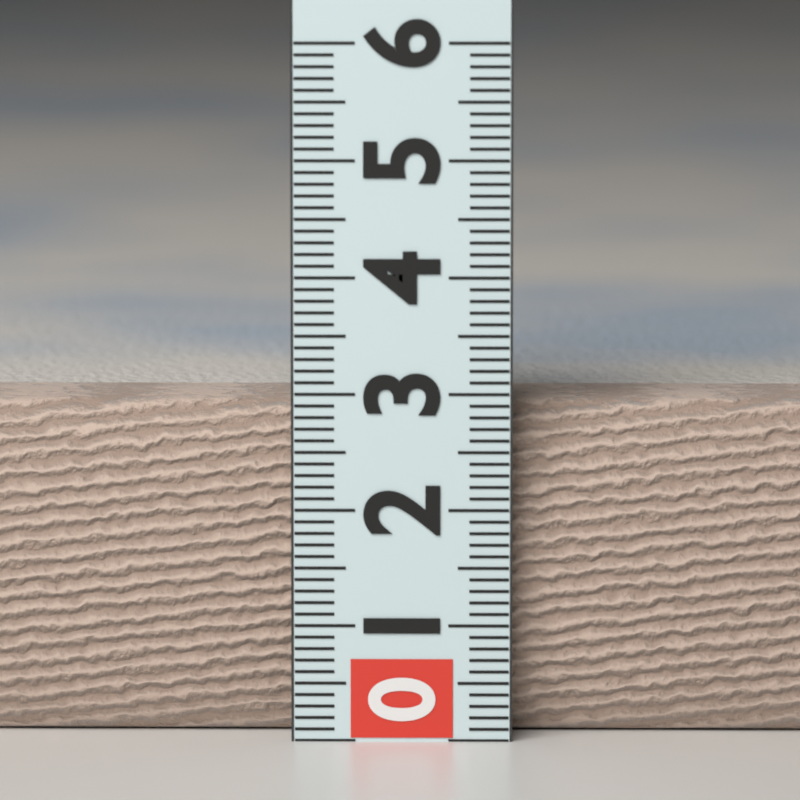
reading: 2.9 (no unit)
